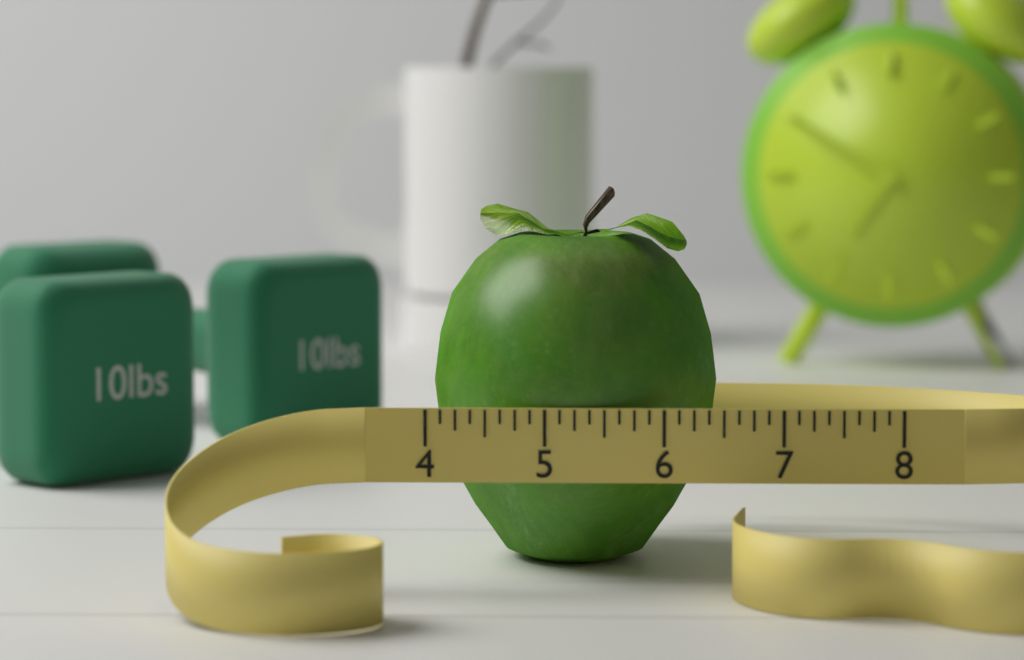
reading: 6.500 (no unit)
